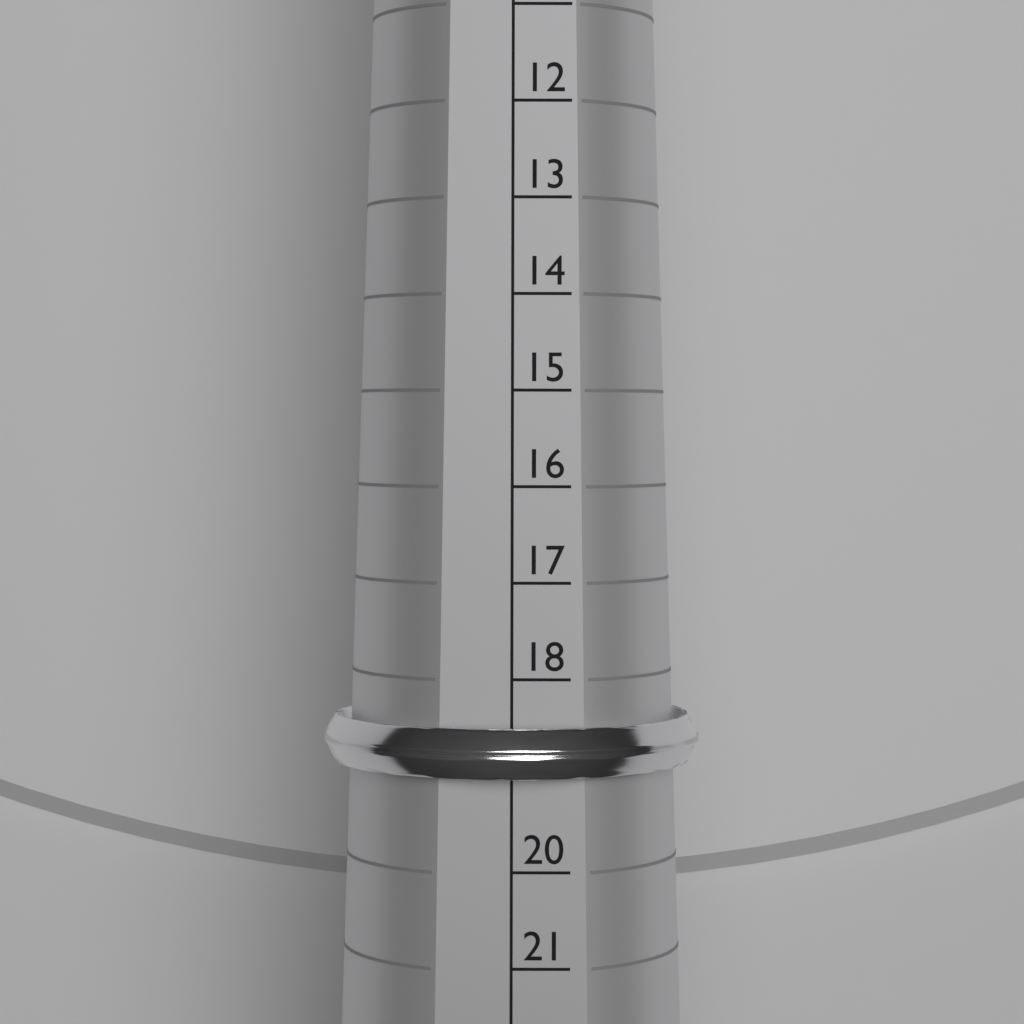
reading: 19 (no unit)
